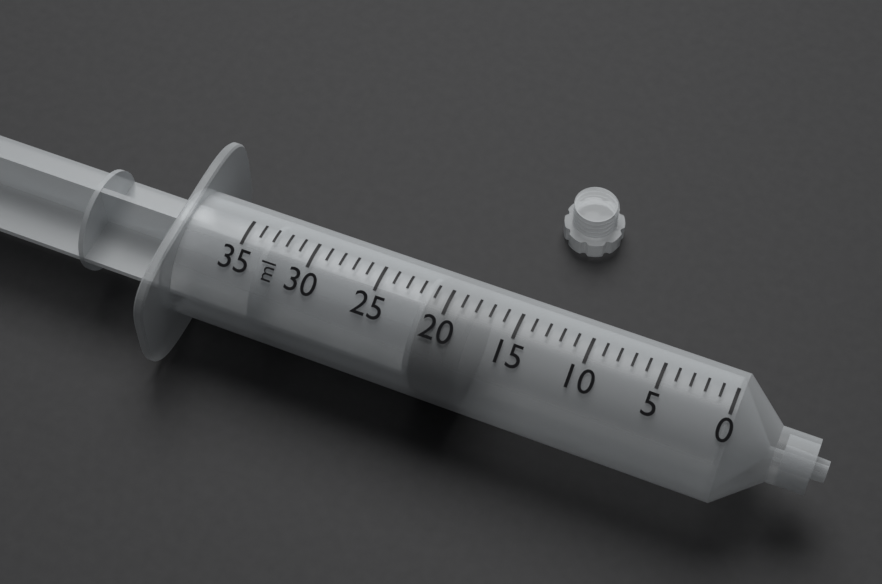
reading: 18 ml
